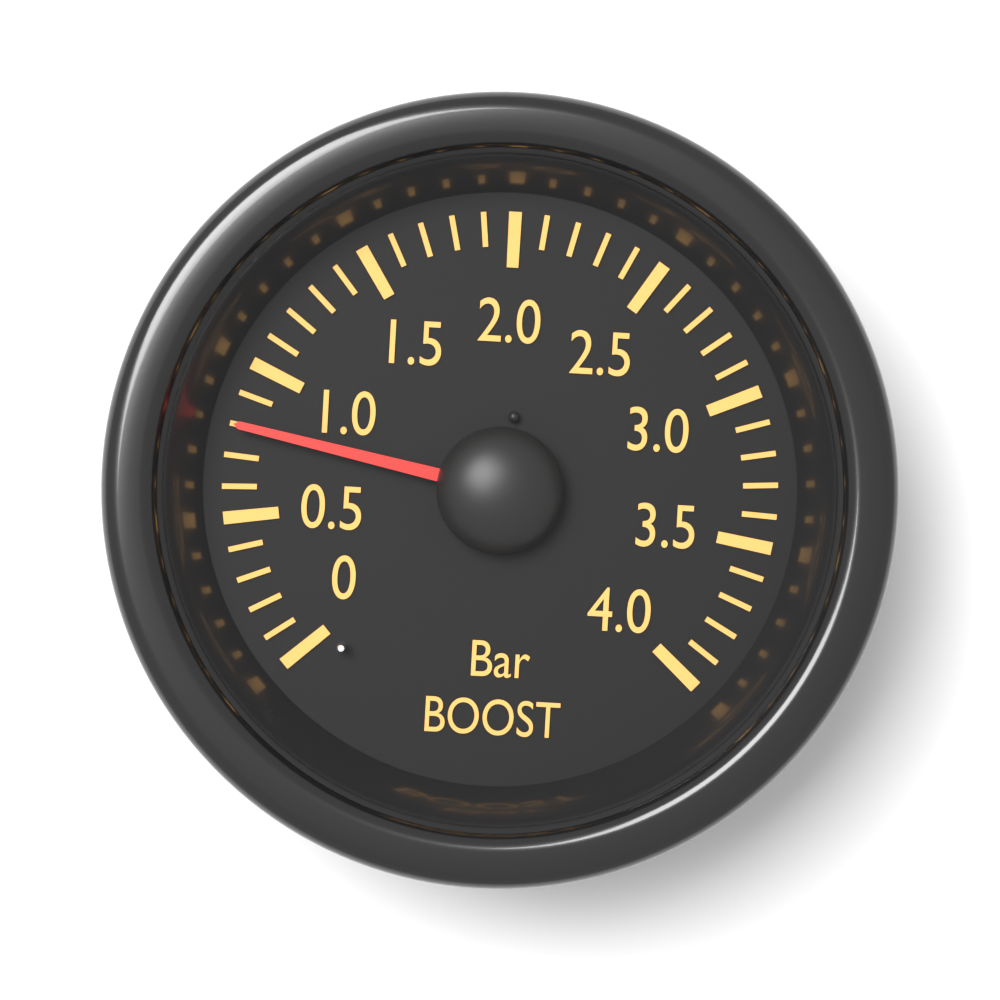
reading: 0.8 bar
